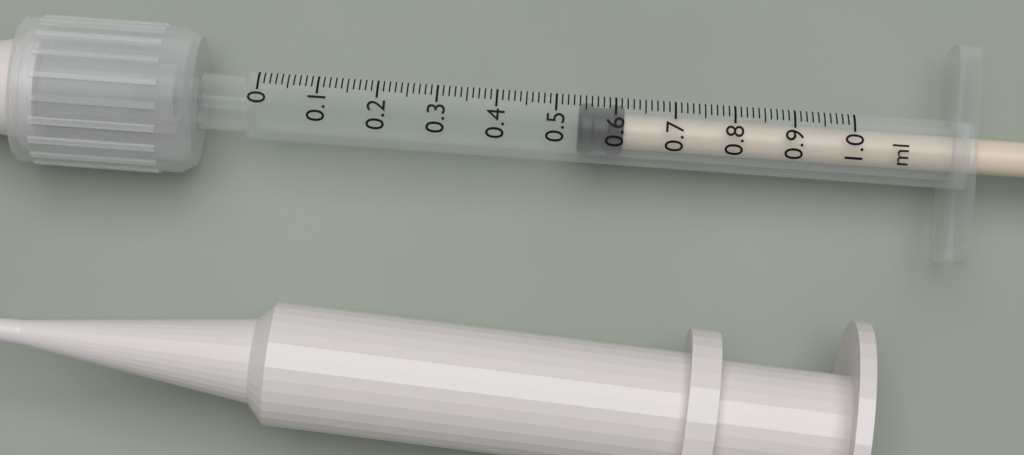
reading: 0.54 ml
